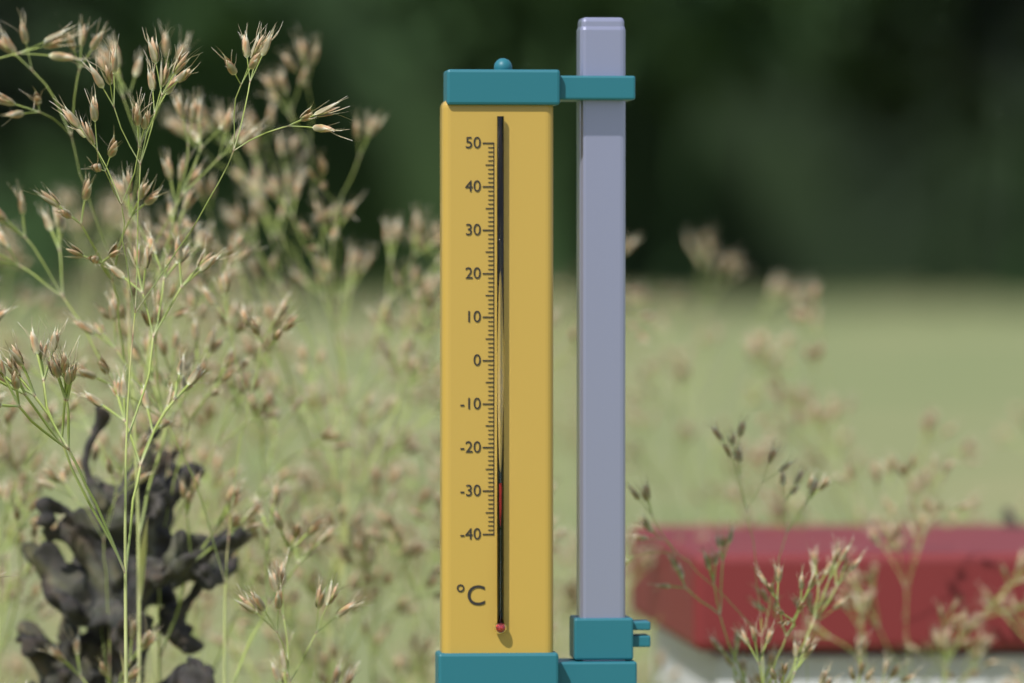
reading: -28 °C
